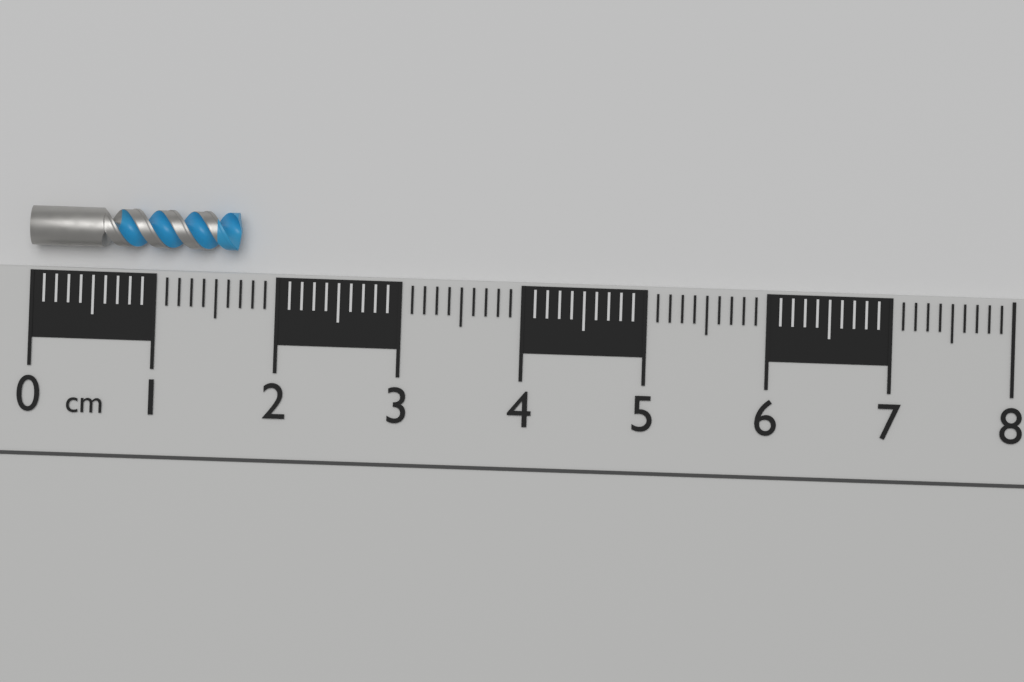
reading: 1.7 cm
